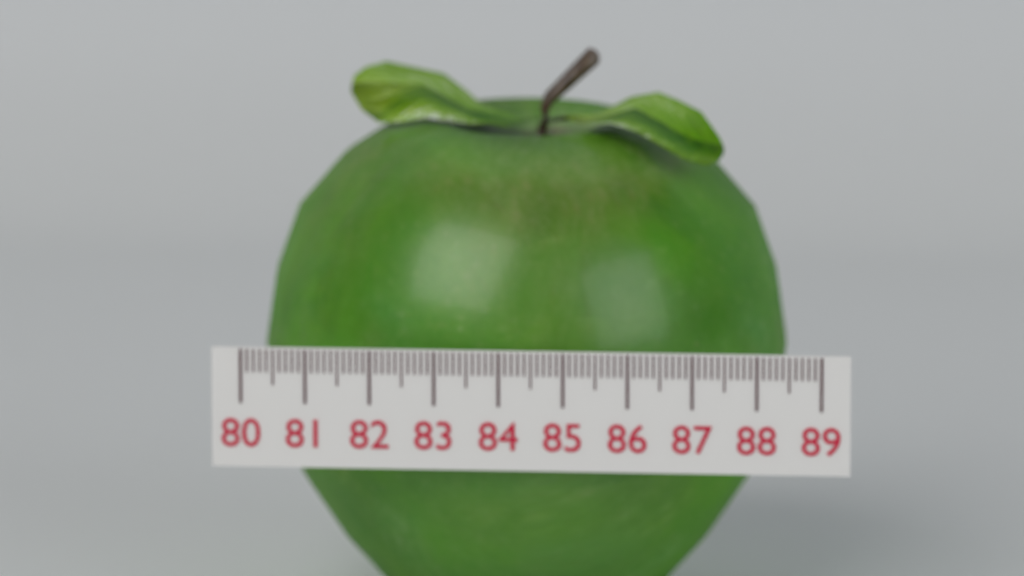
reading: 88.3 (no unit)
